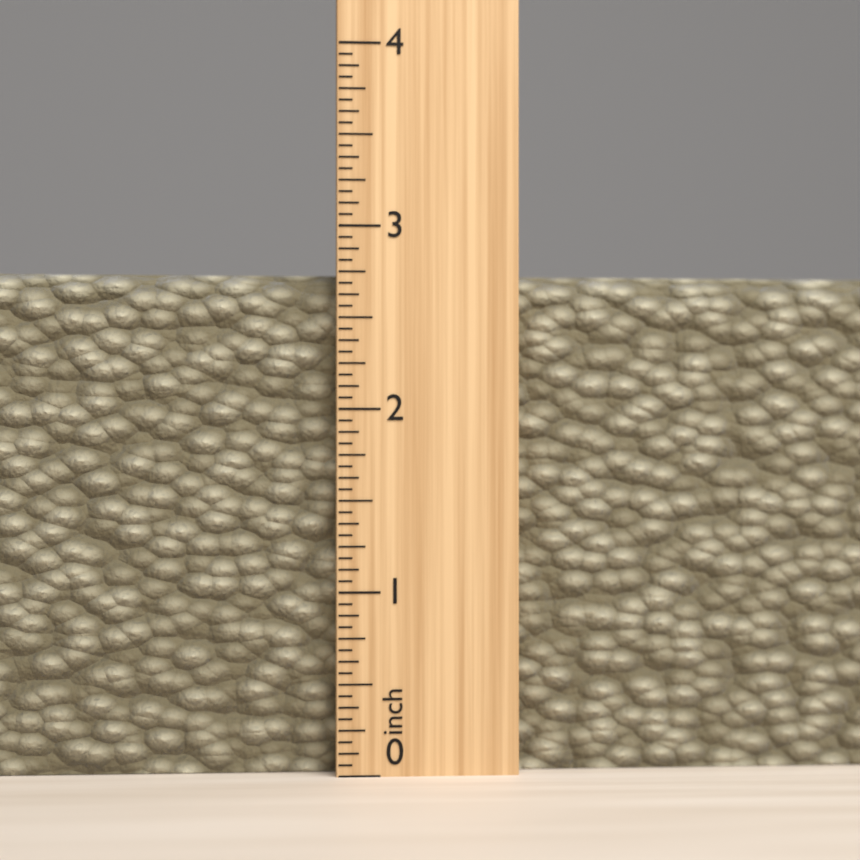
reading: 2.7500 inch
